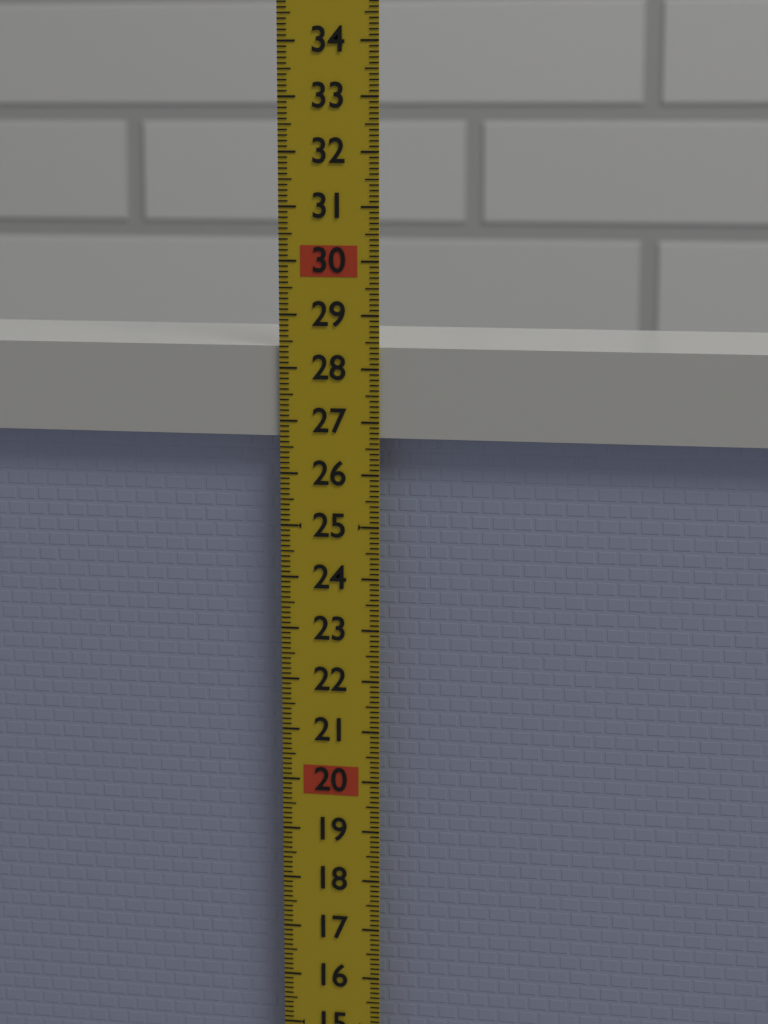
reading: 28.4 (no unit)
